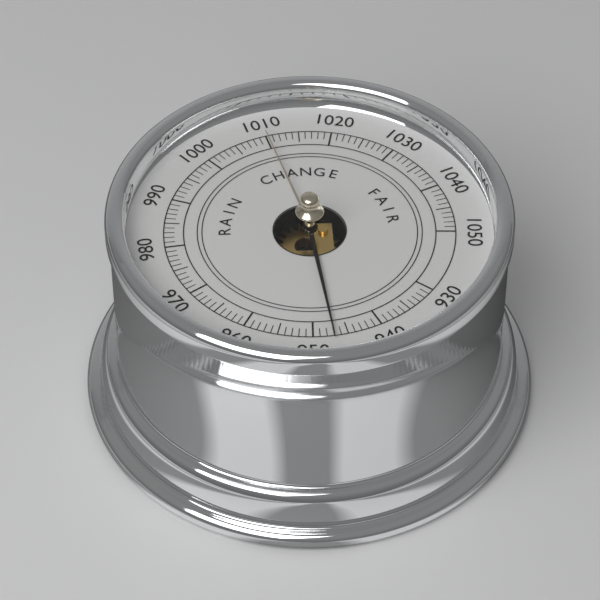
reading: 947 (no unit)
